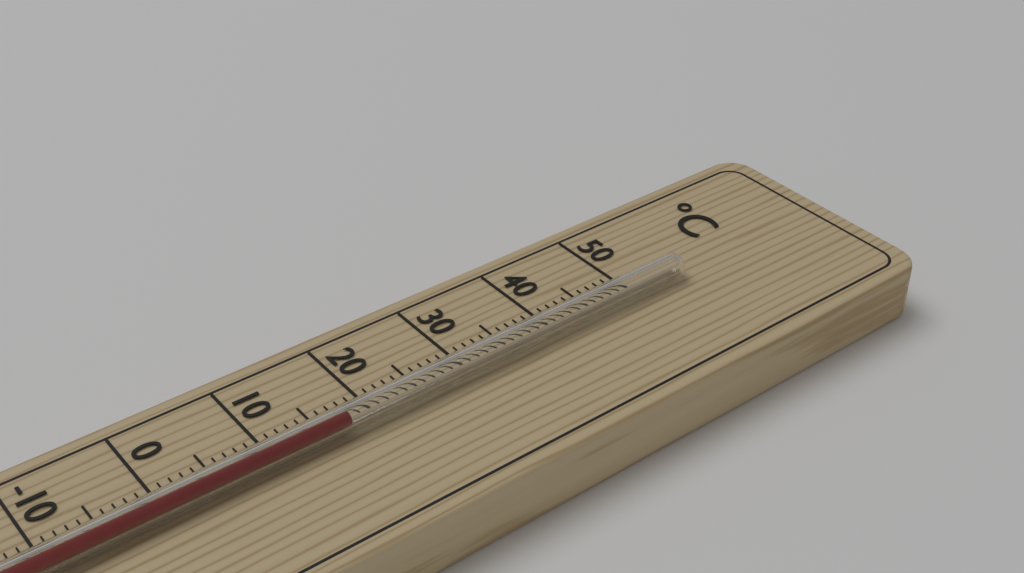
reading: 17 °C
